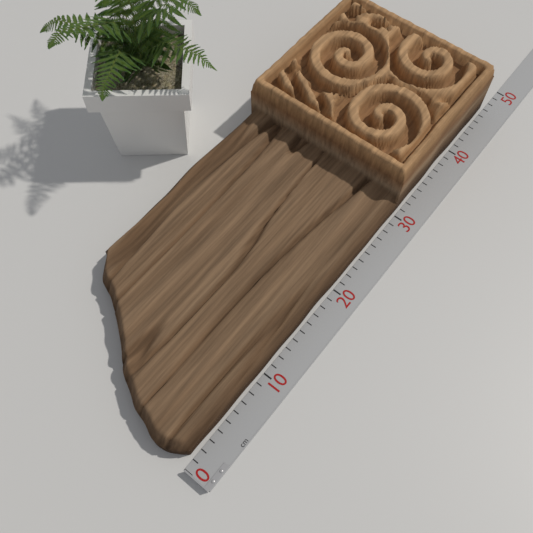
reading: 47 cm
